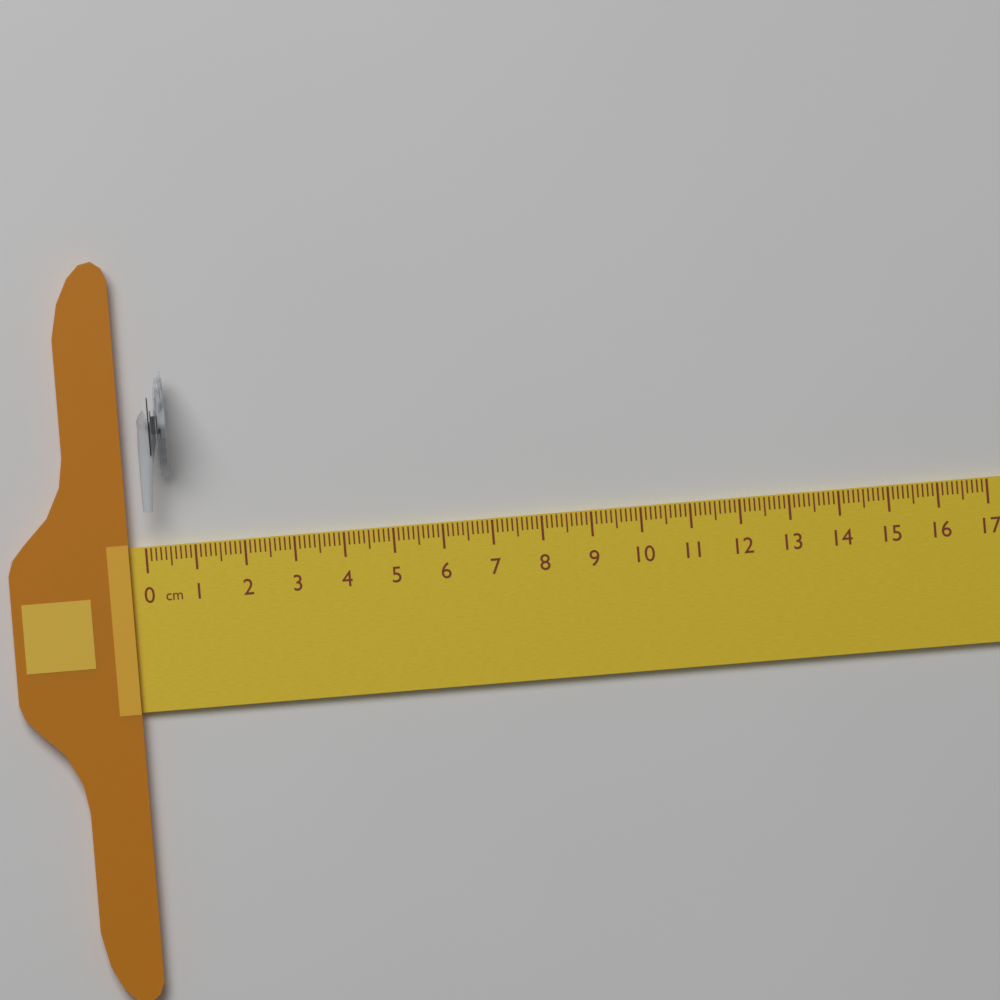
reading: 0.6 cm
